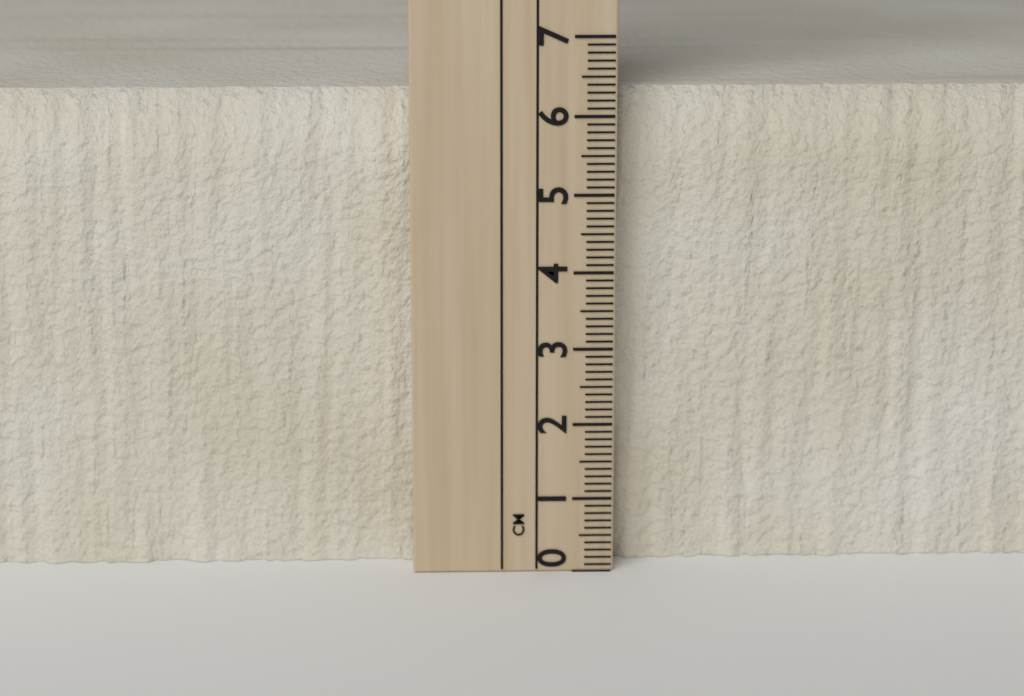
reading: 6.3 cm
